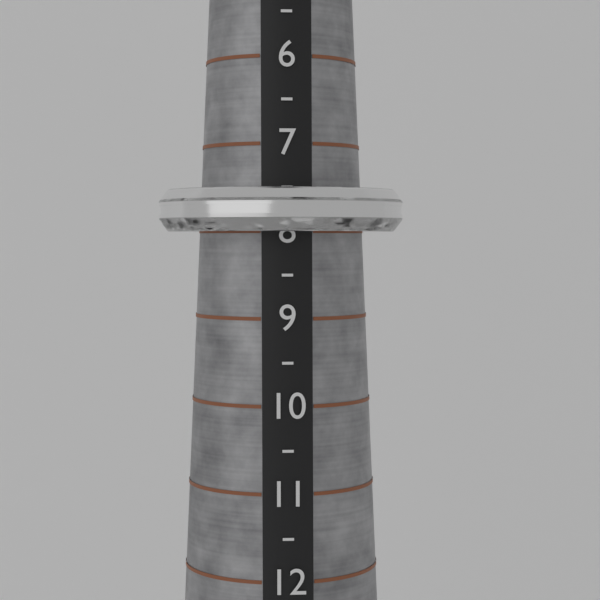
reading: 8.0 (no unit)
